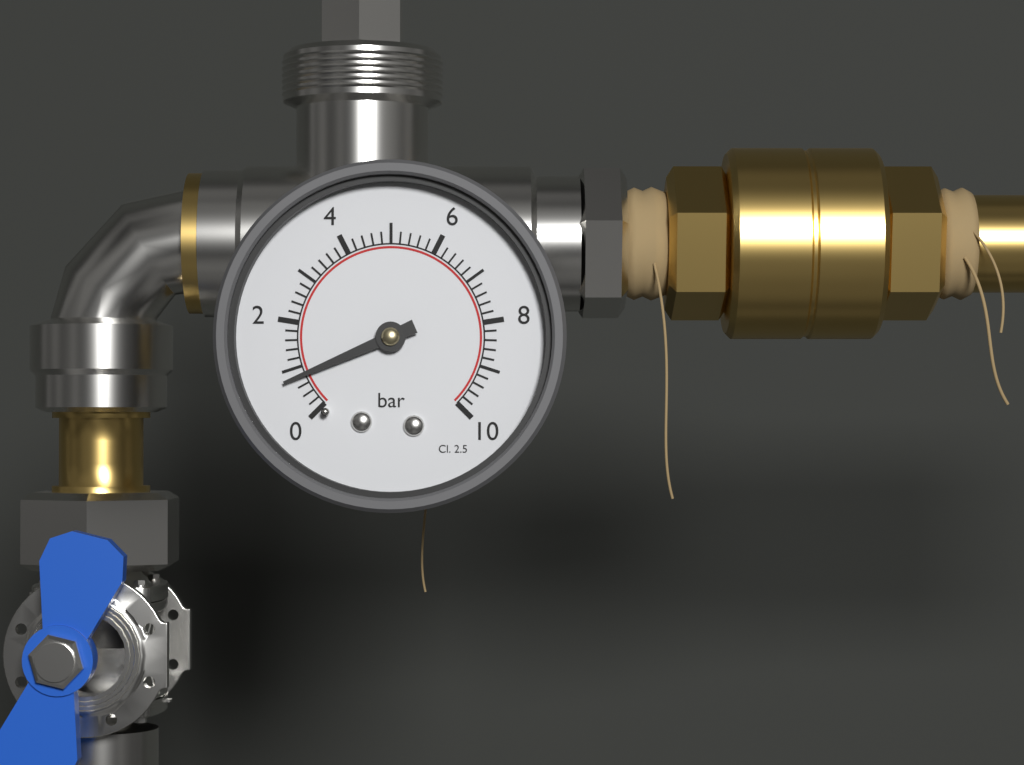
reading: 0.8 bar
